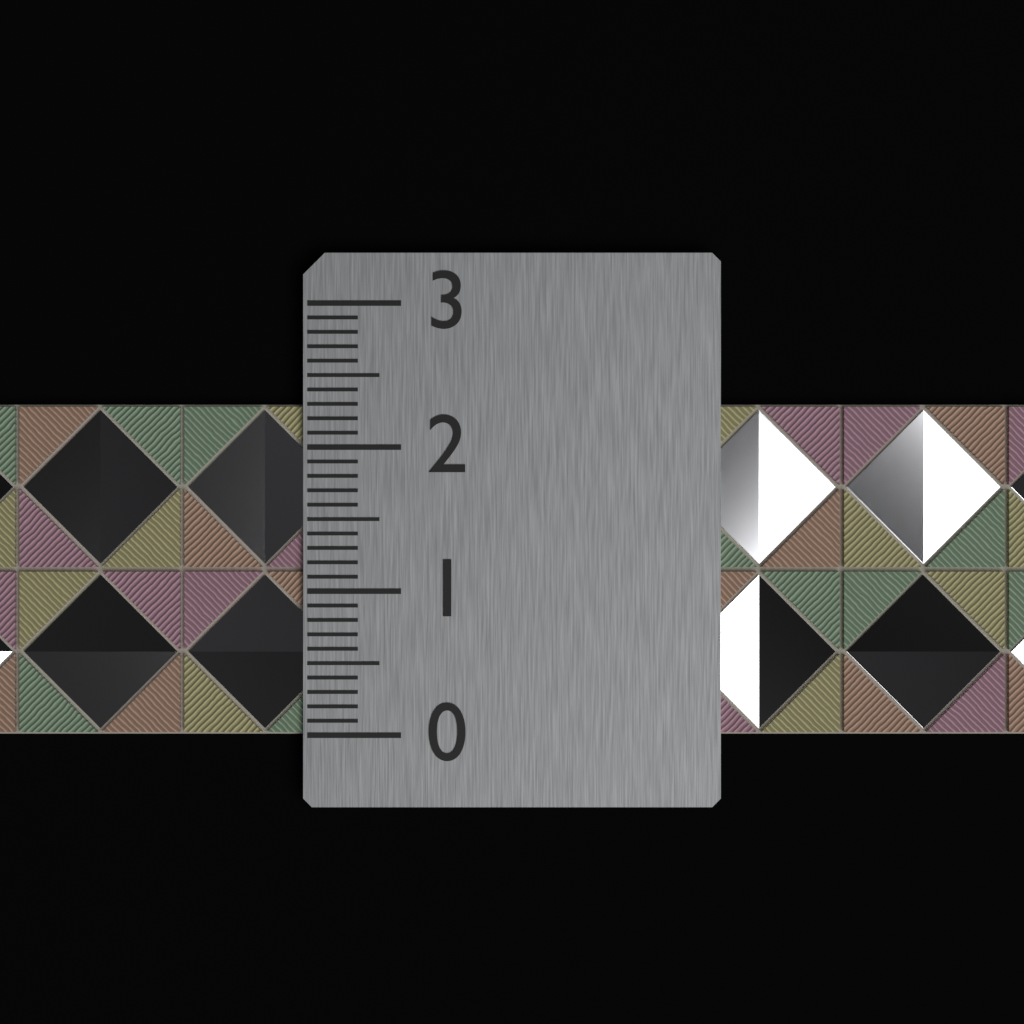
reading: 2.3 (no unit)
